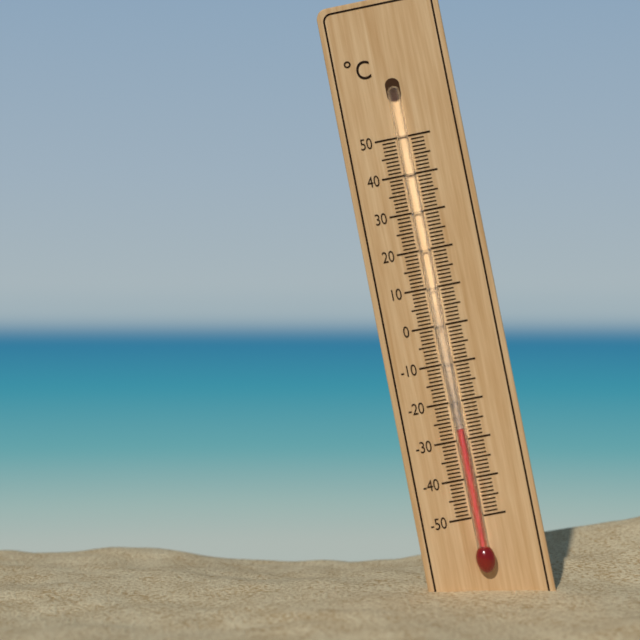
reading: -27 °C
